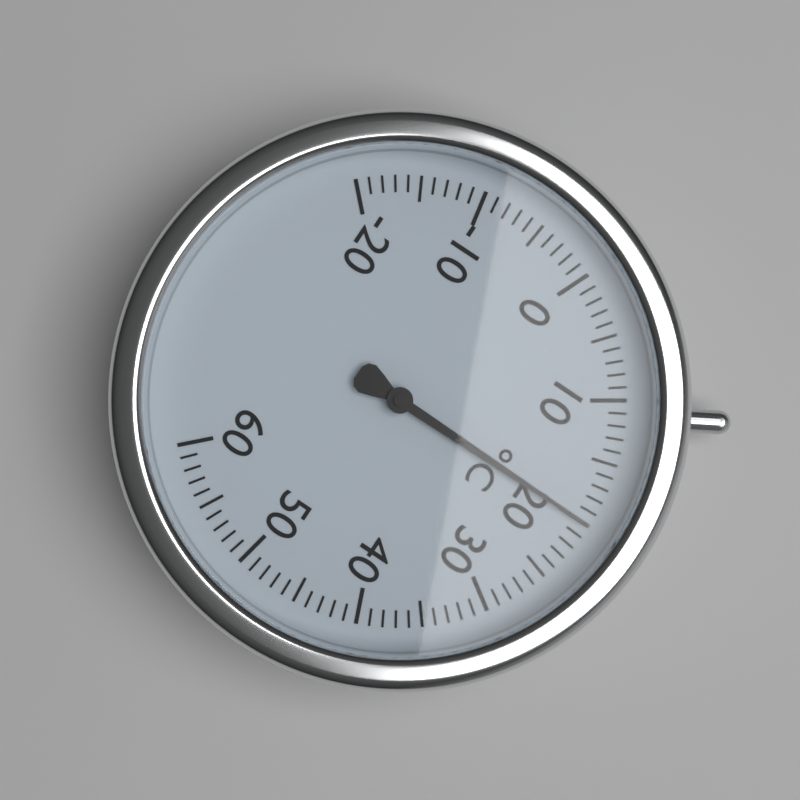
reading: 20 °C
